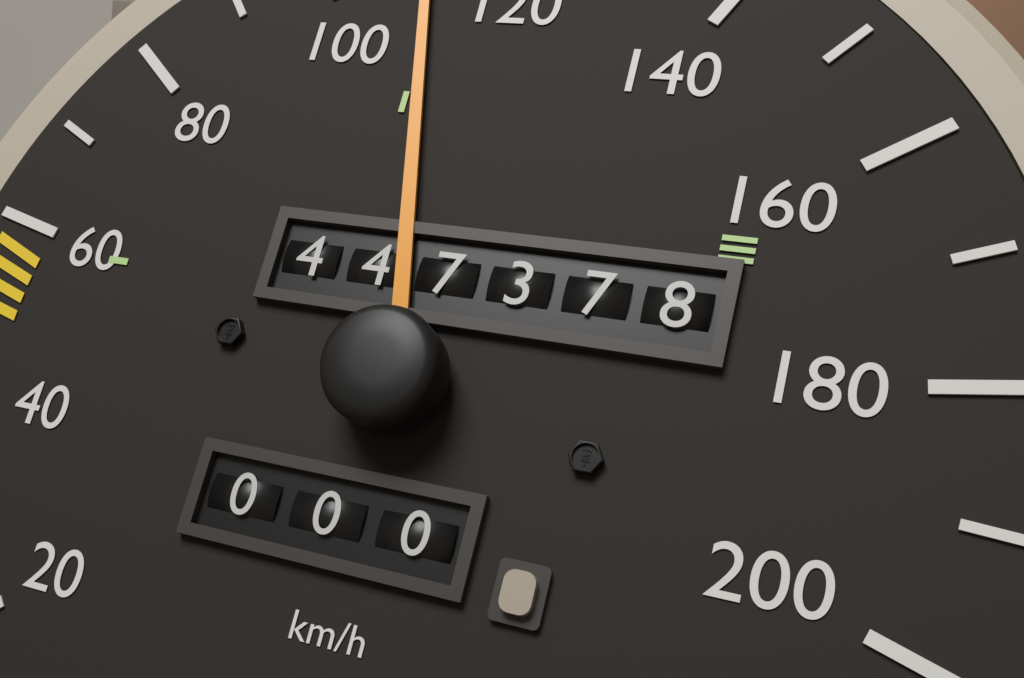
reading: 110 km/h
